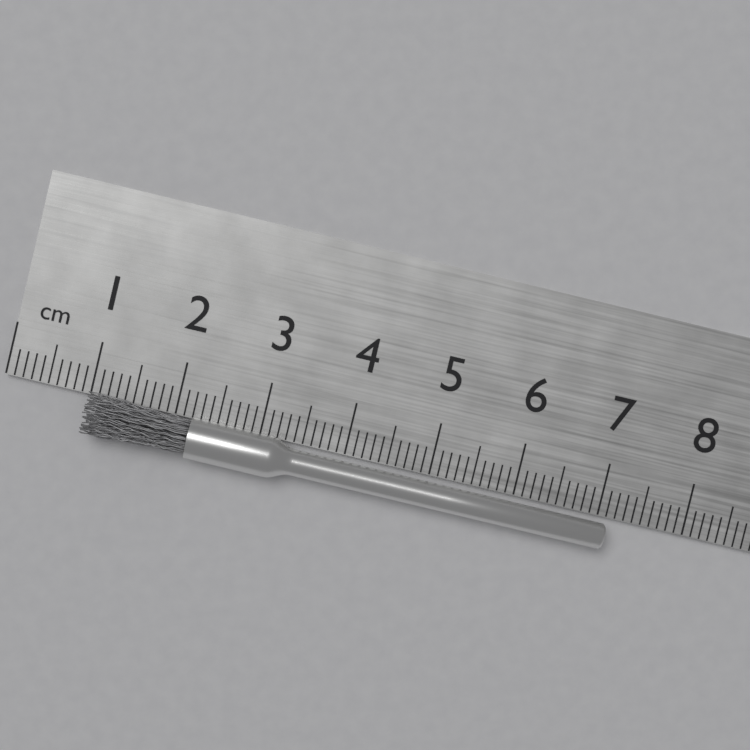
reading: 7.1 cm
